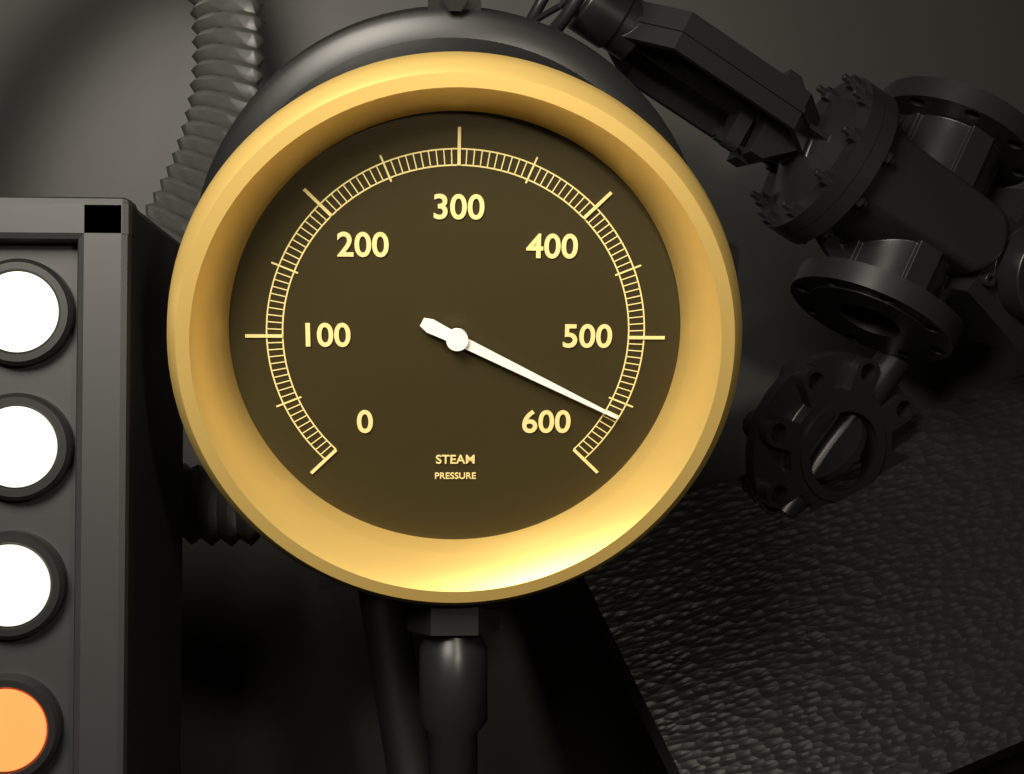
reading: 560 (no unit)
